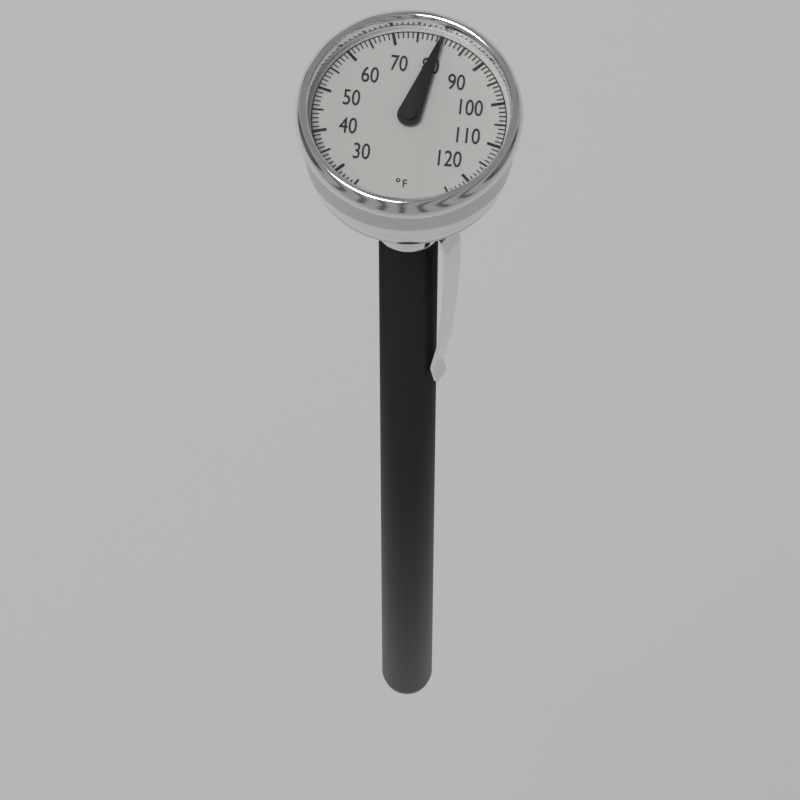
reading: 80 °F
